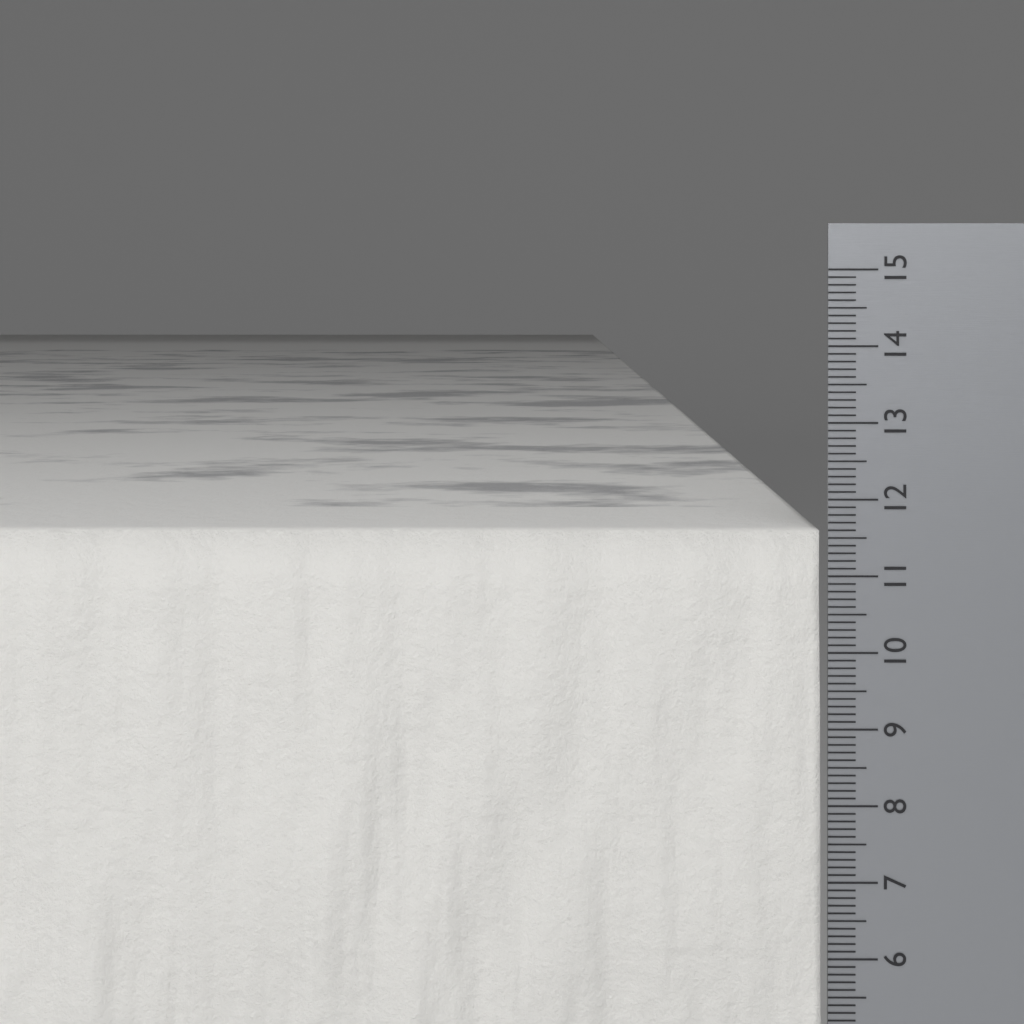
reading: 11.6 cm
